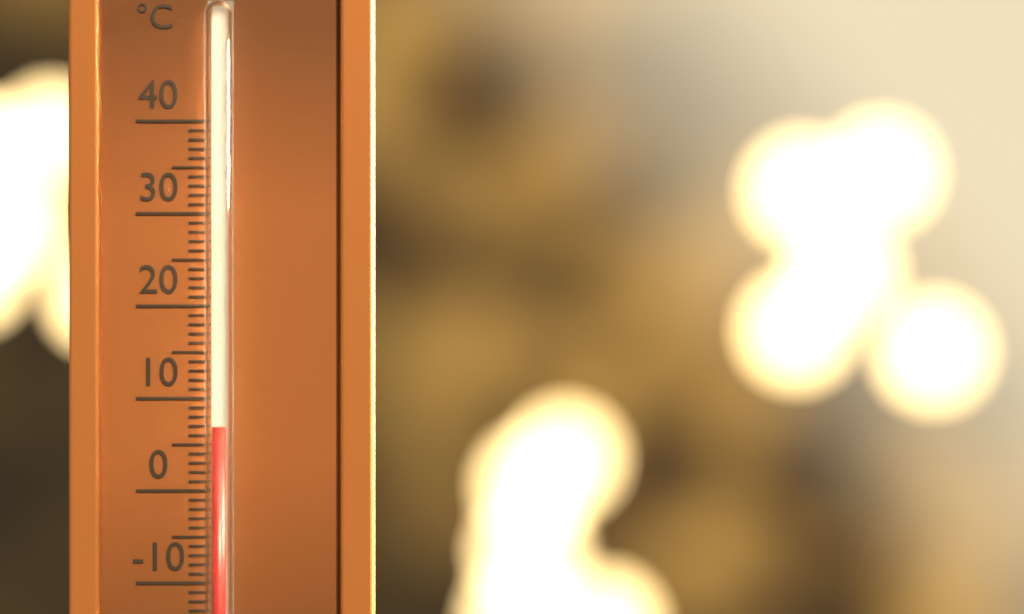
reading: 7 °C
